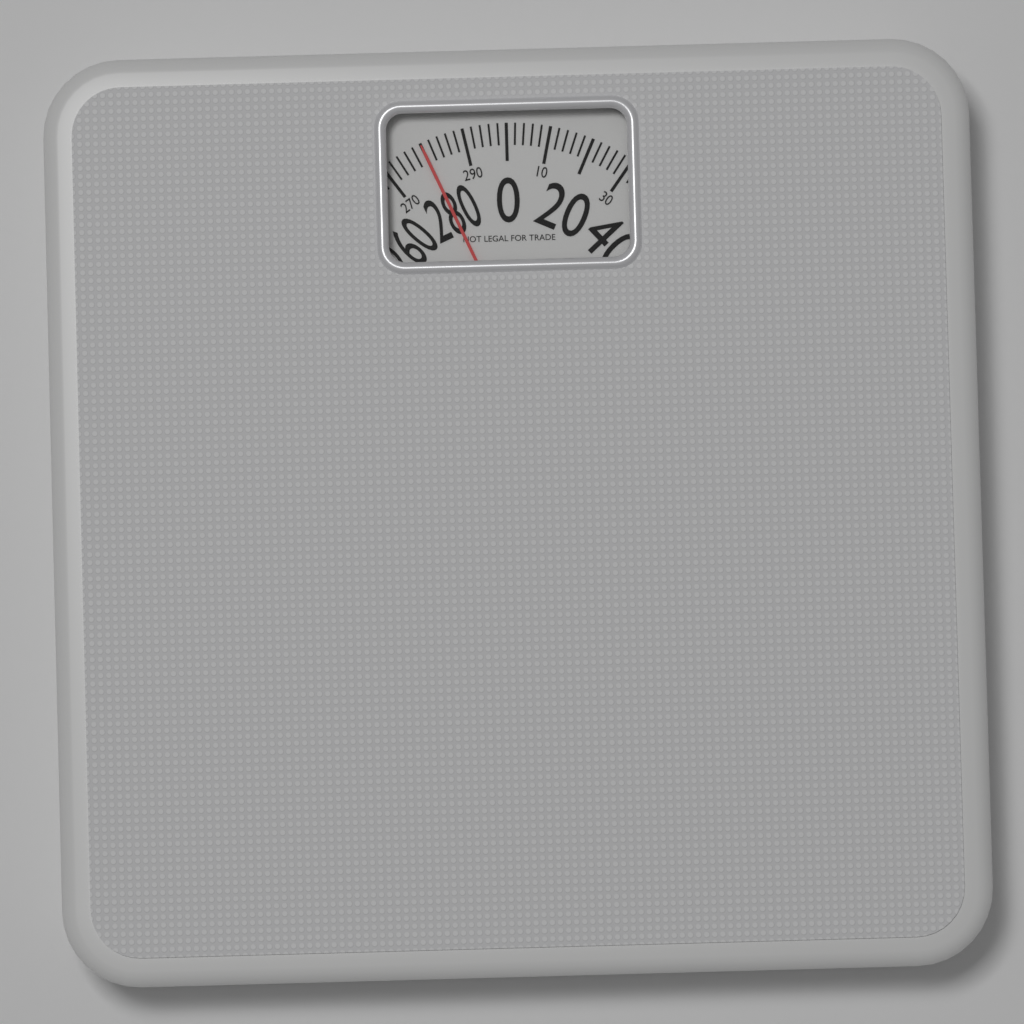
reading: 280 (no unit)
